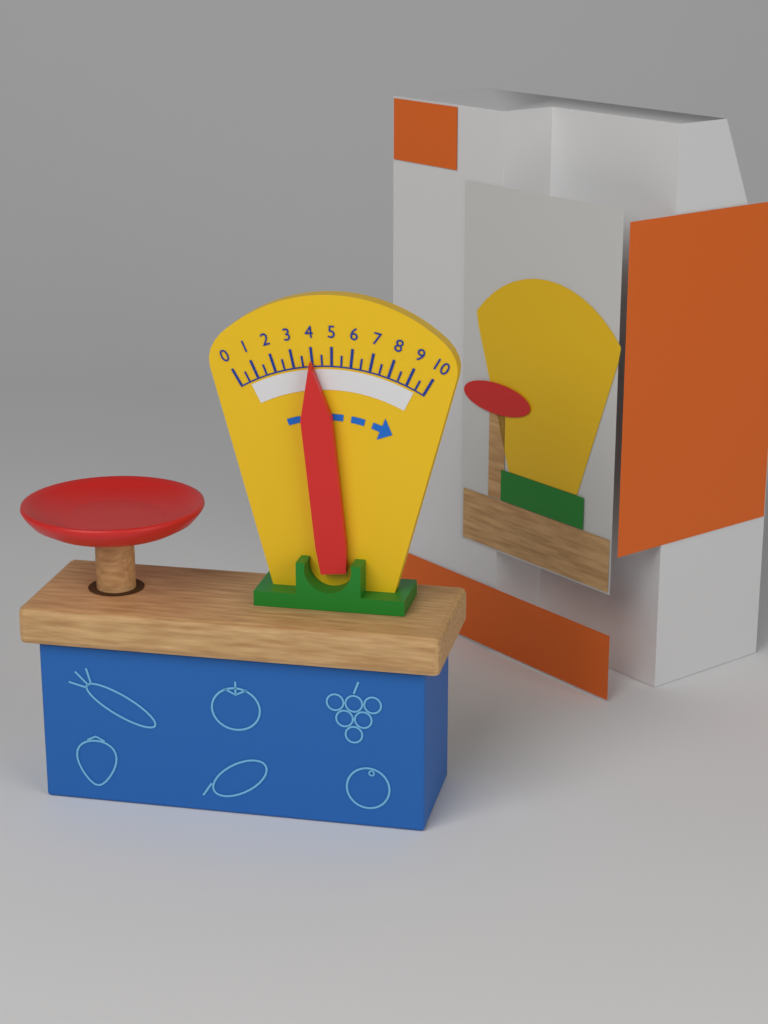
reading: 4.0 (no unit)
